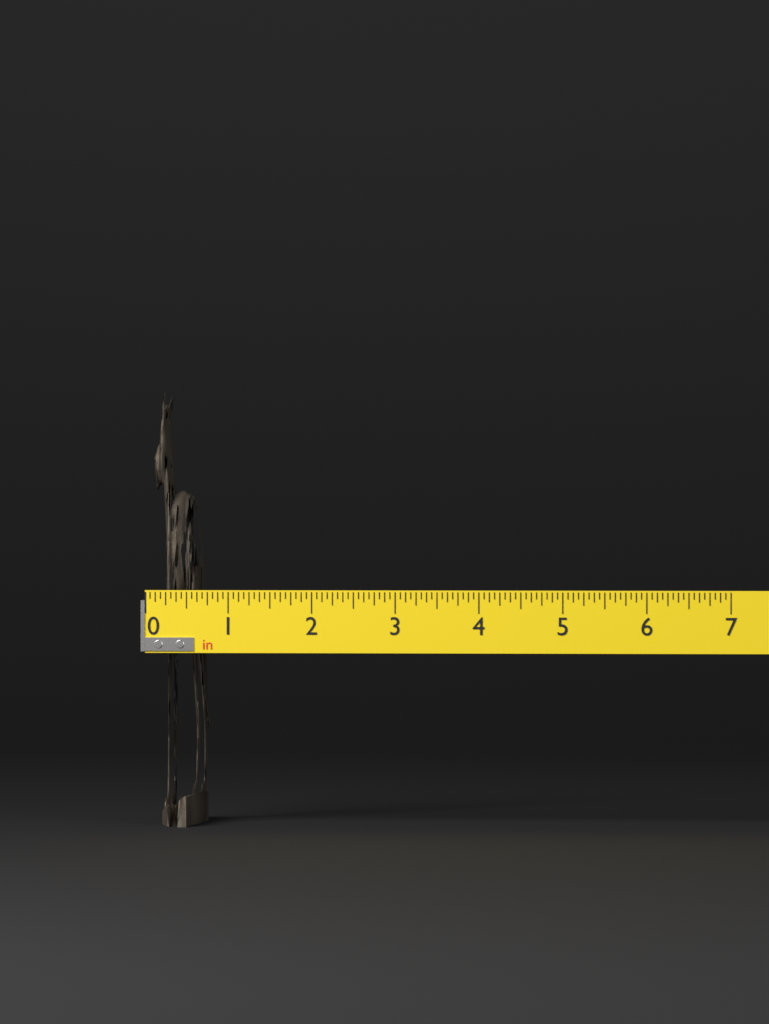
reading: 0.6250 in
